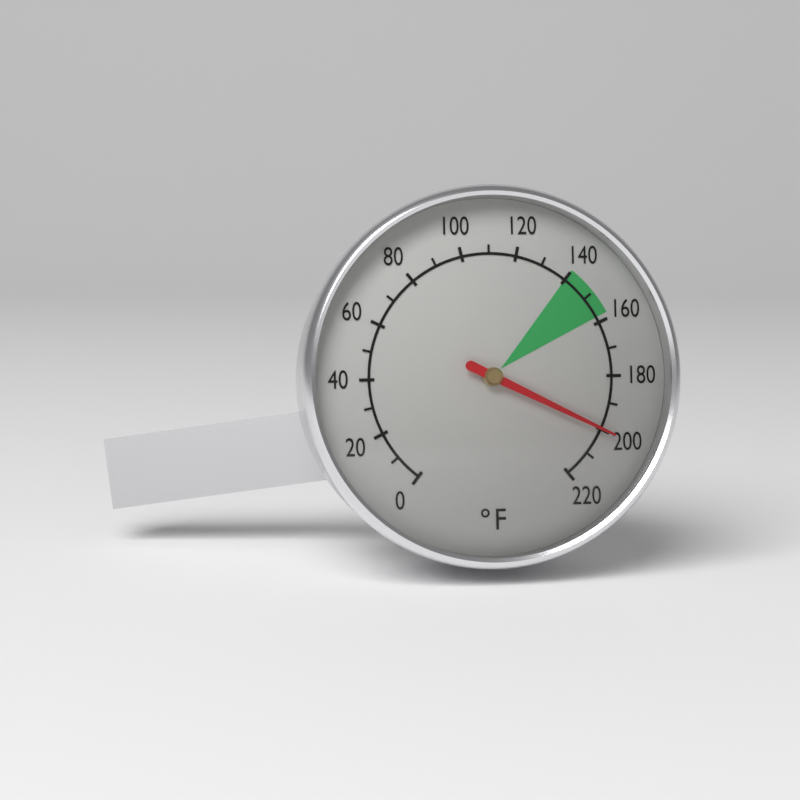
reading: 200 °F
